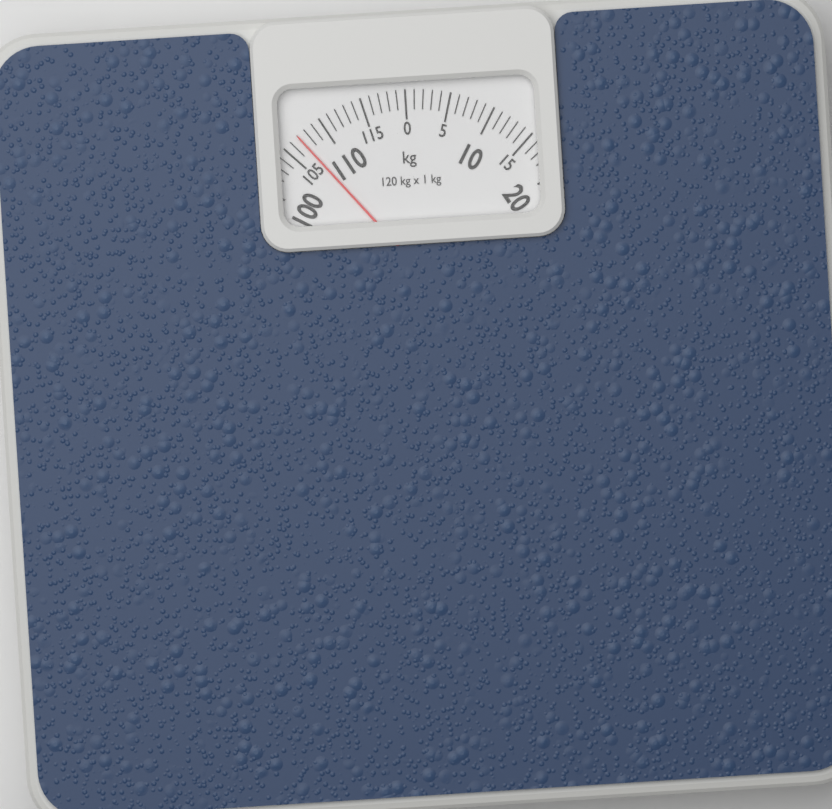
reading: 107 kg
